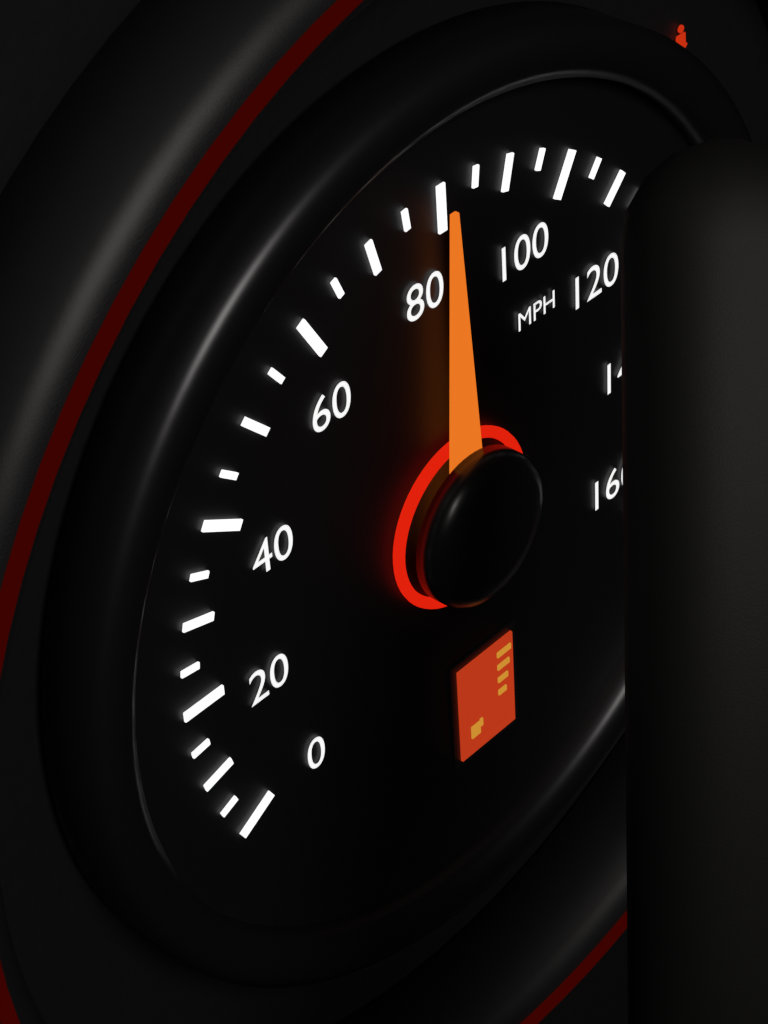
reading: 80 mph
